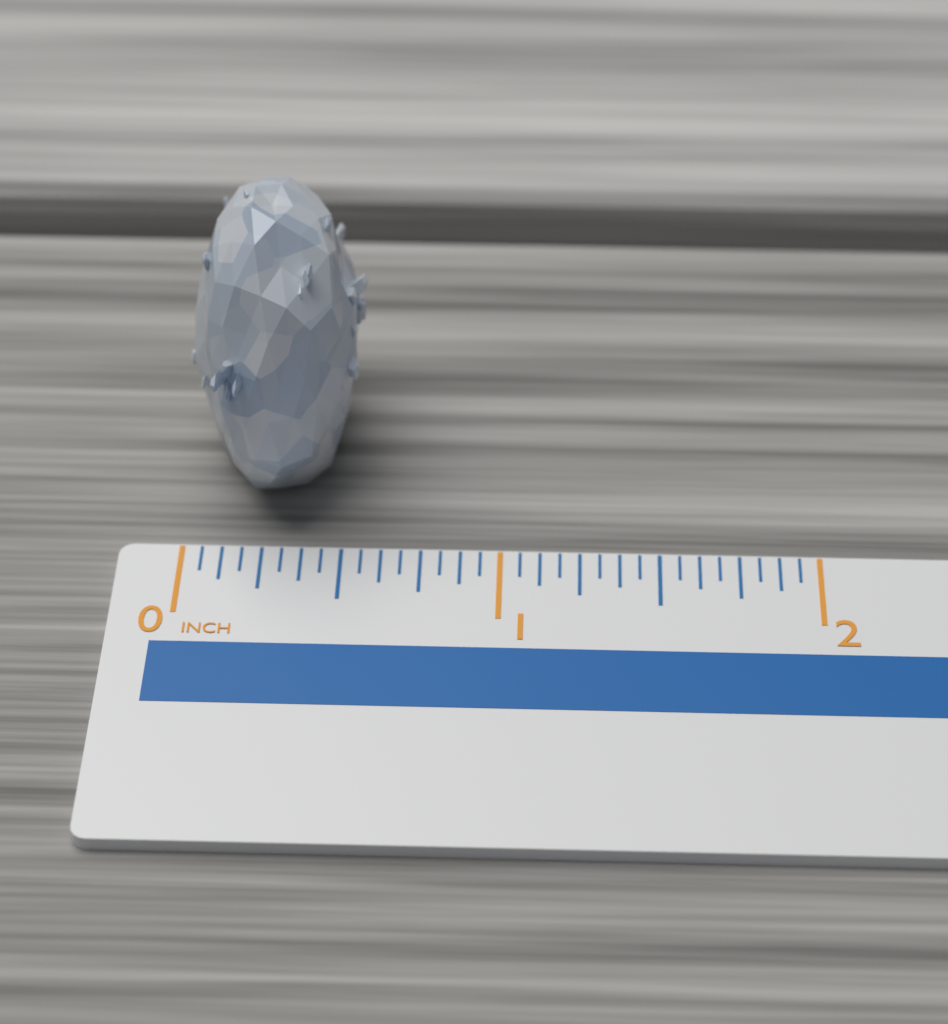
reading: 0.5625 inch
